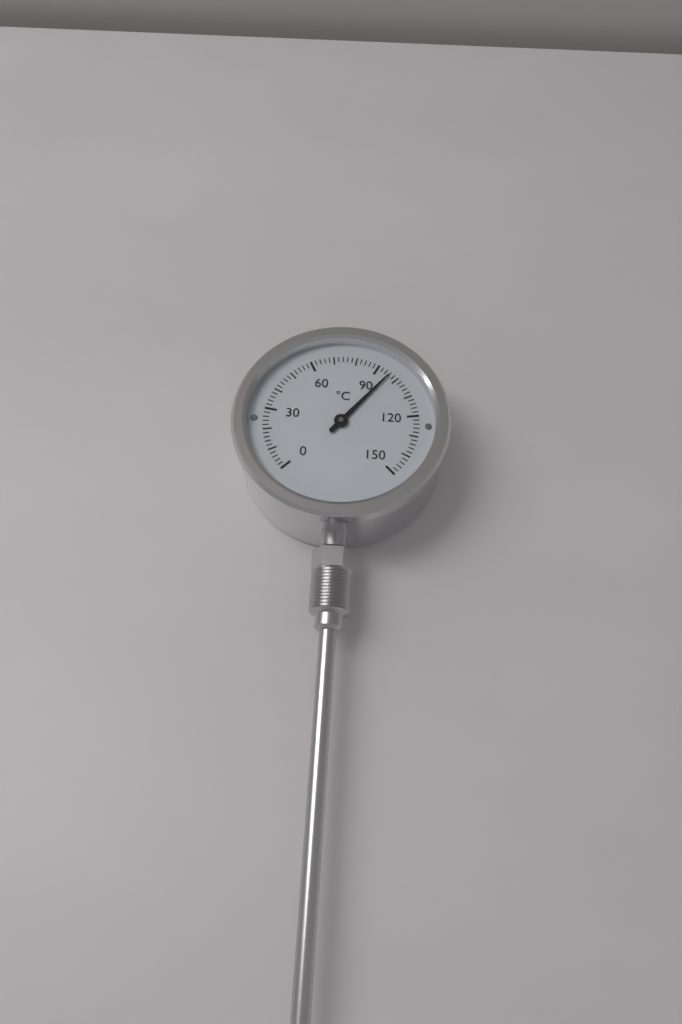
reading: 96 °C
